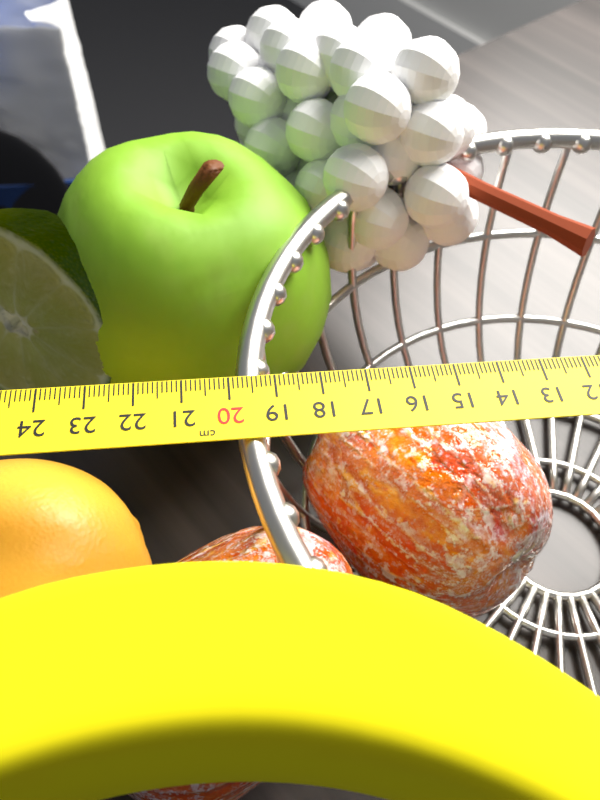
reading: 19.9 cm
